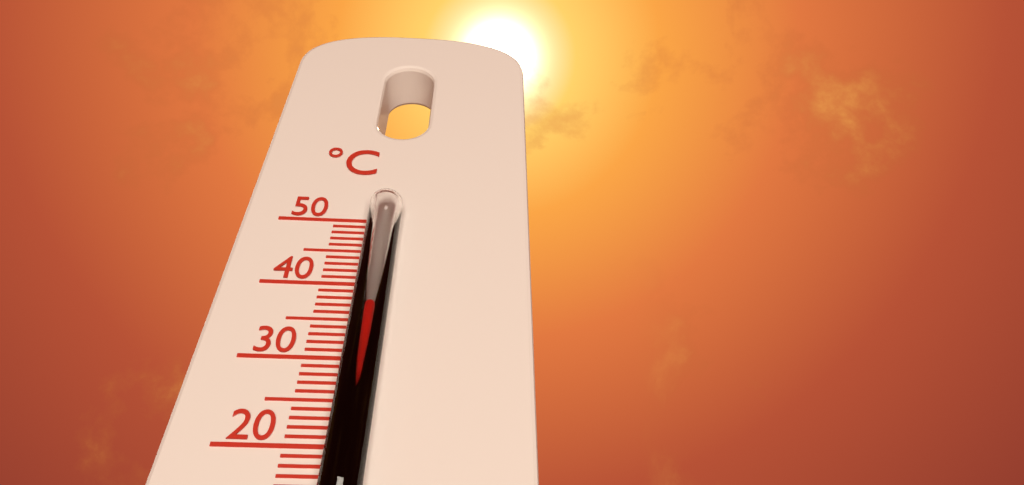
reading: 36 °C
